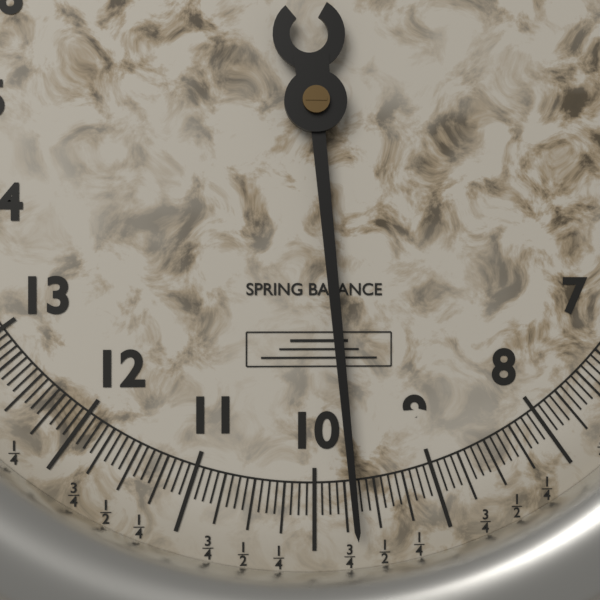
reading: 9.6875 (no unit)
